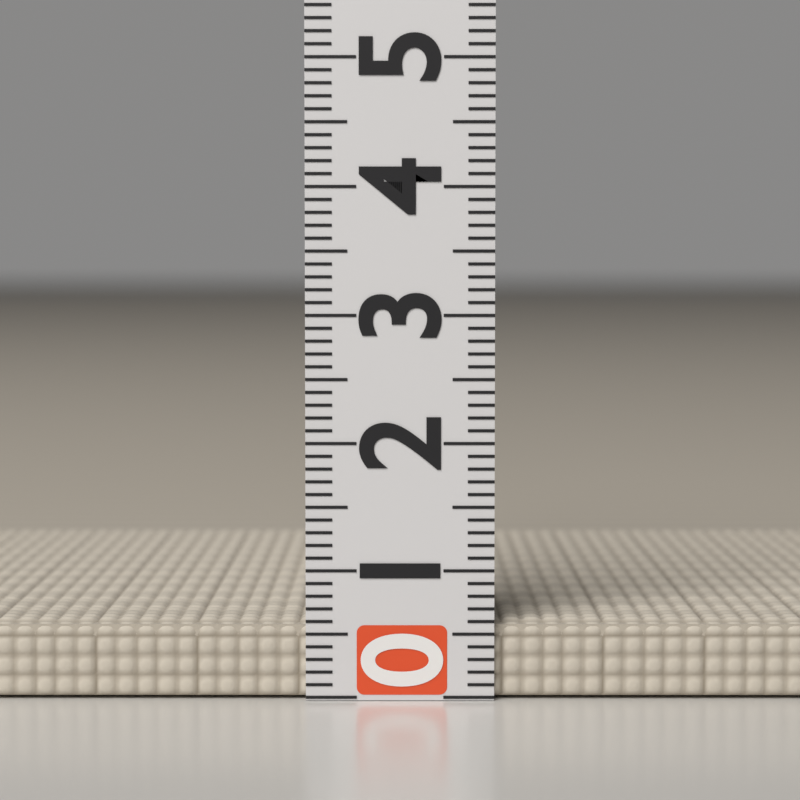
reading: 0.6 (no unit)
